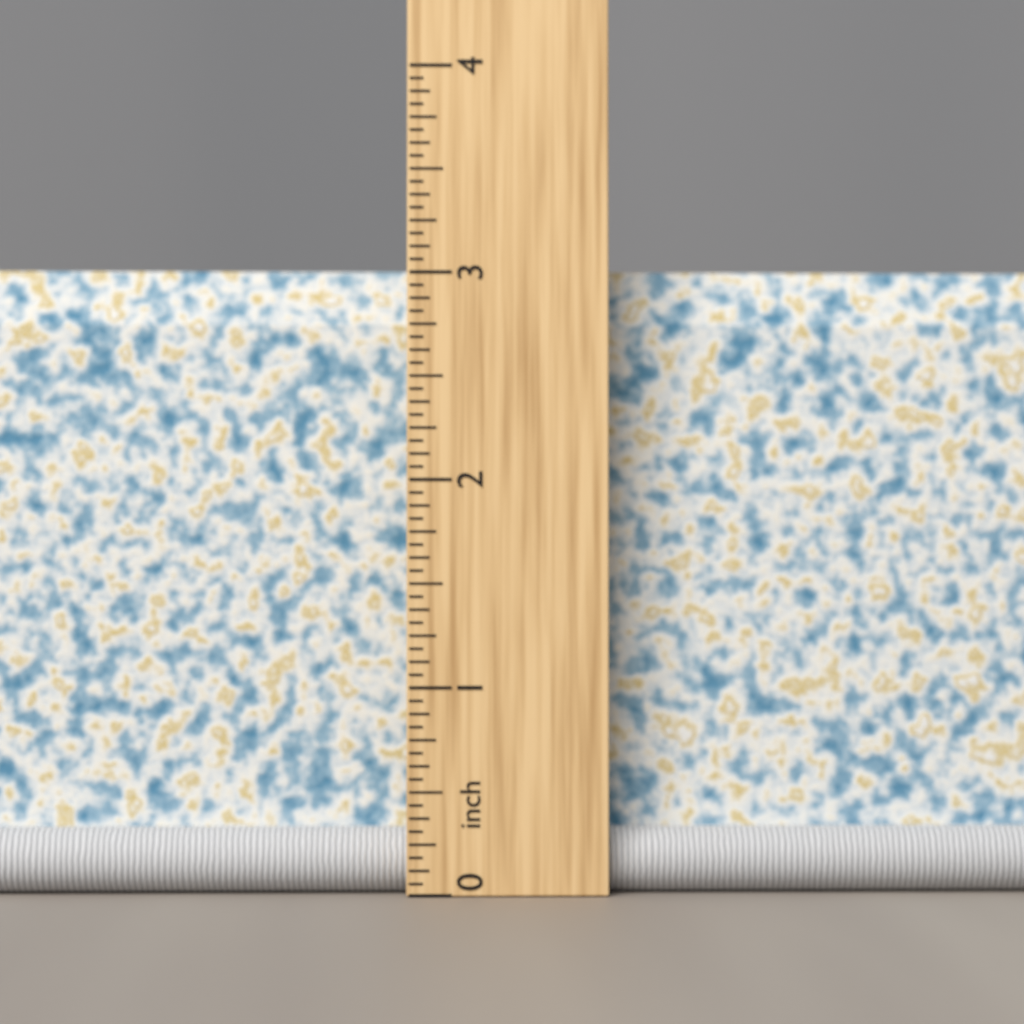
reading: 3.0625 inch
